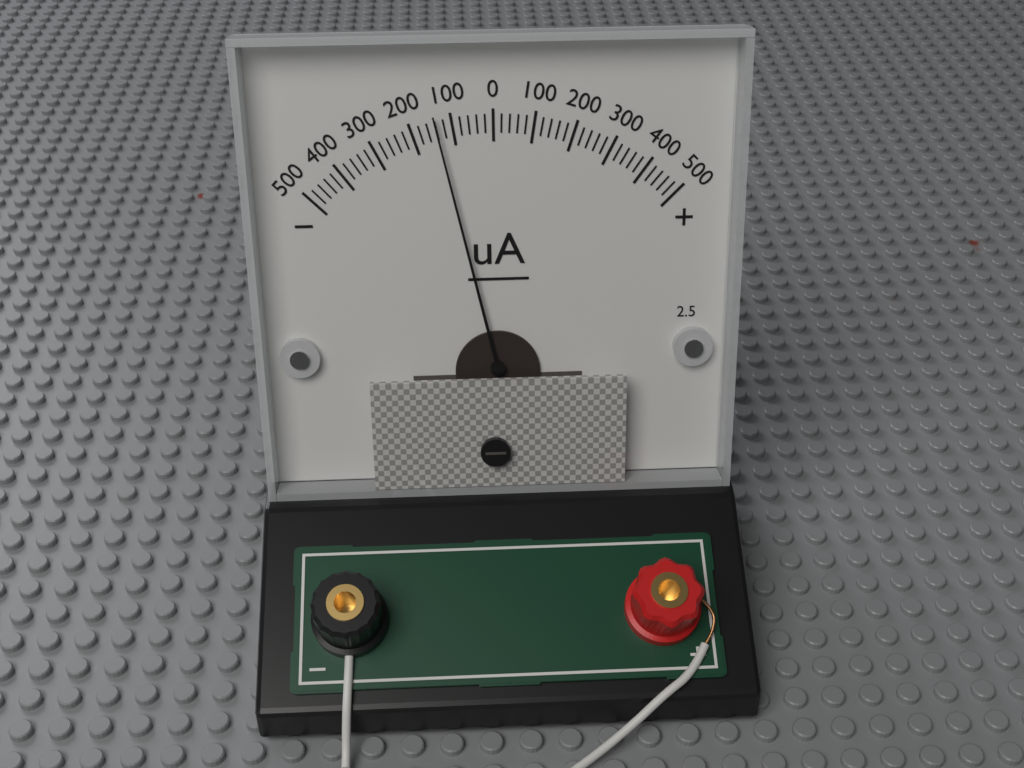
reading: -140 uA
